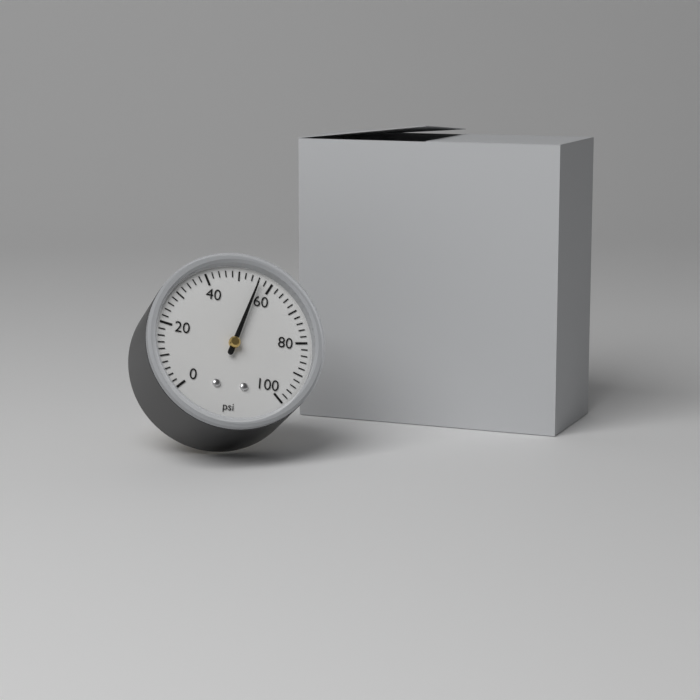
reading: 56 psi
